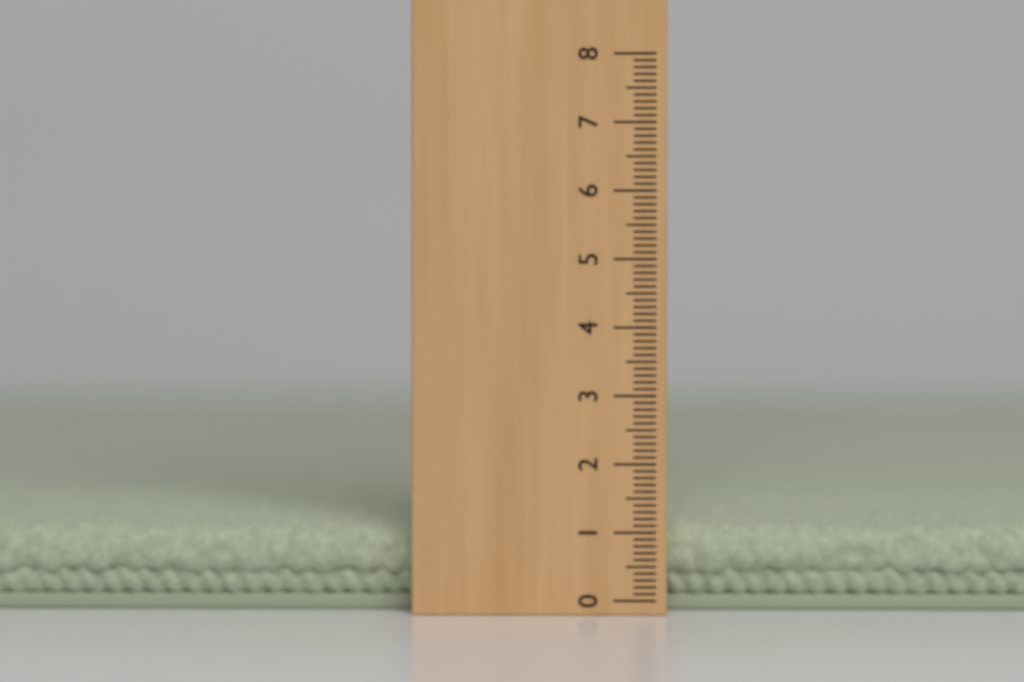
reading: 1.1 (no unit)
